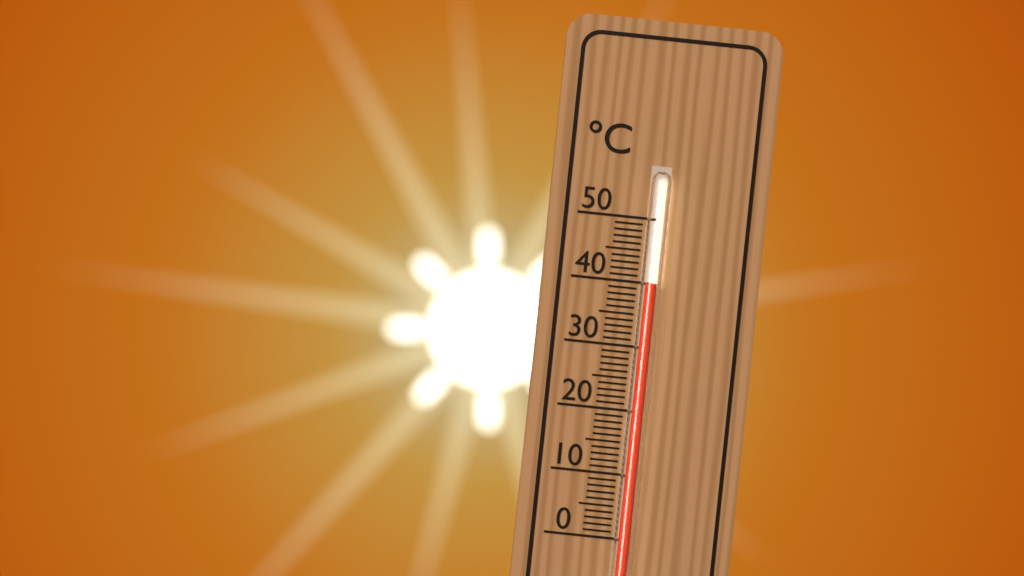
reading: 40 °C
